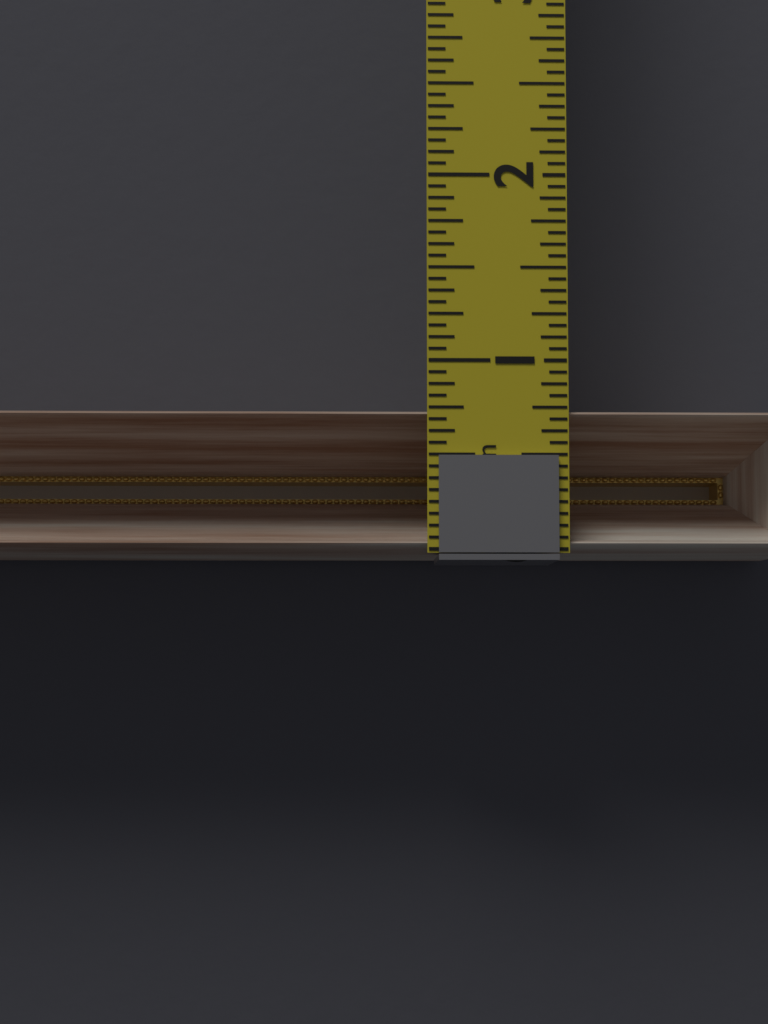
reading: 0.7500 in
